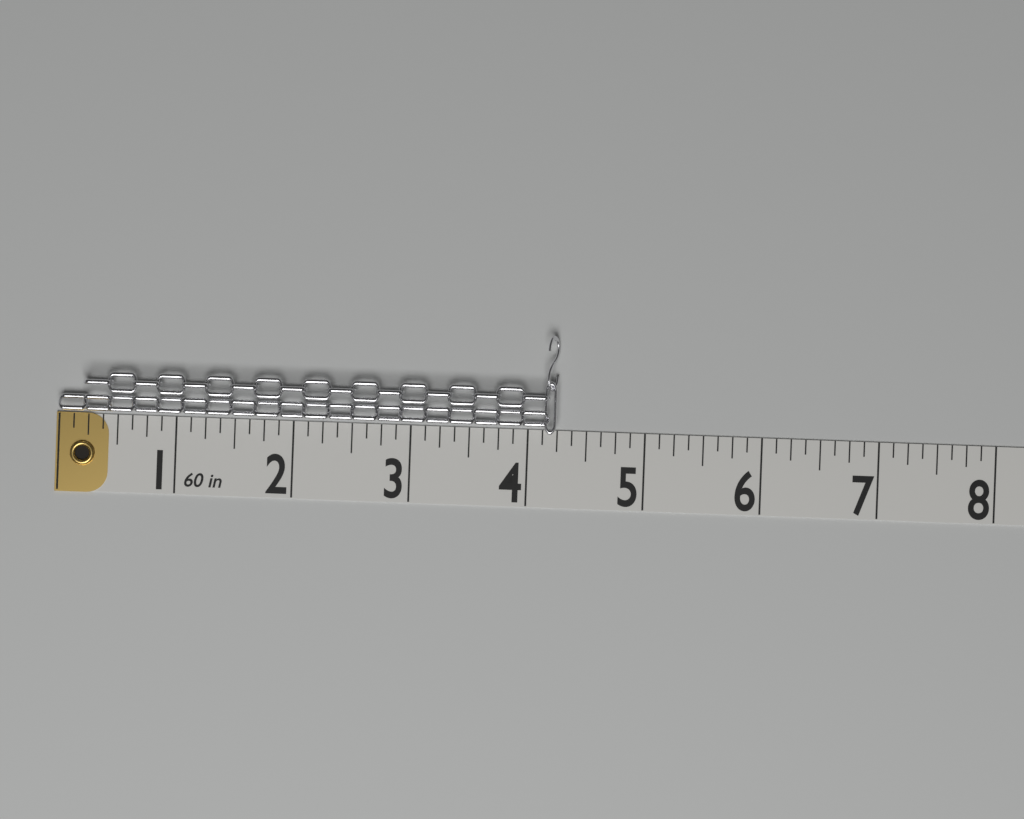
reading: 4.250 in
